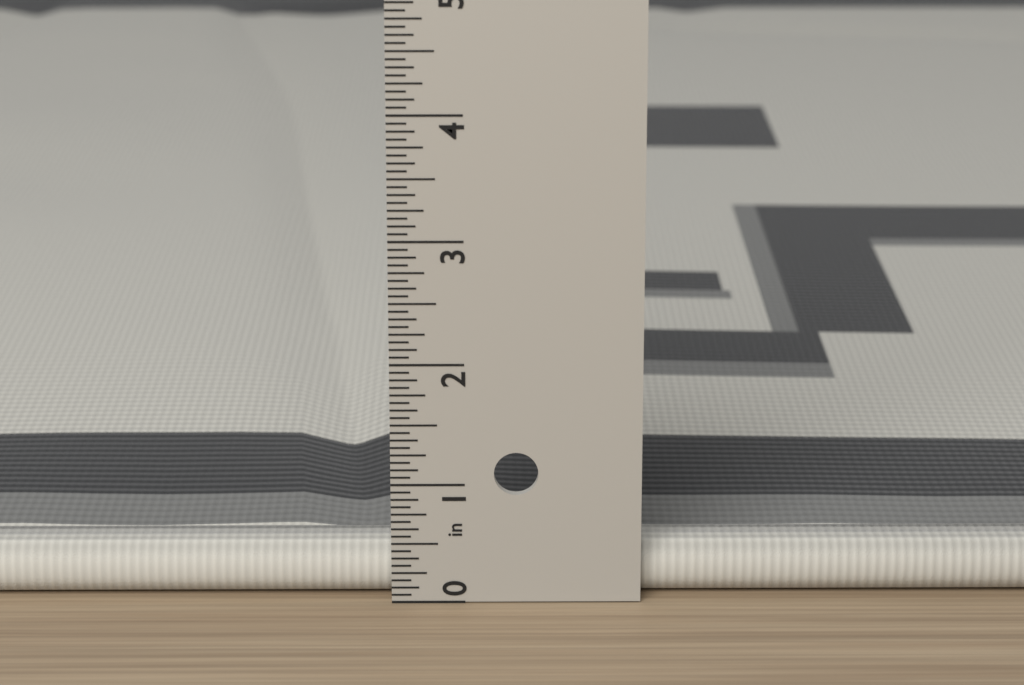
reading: 0.4375 in
